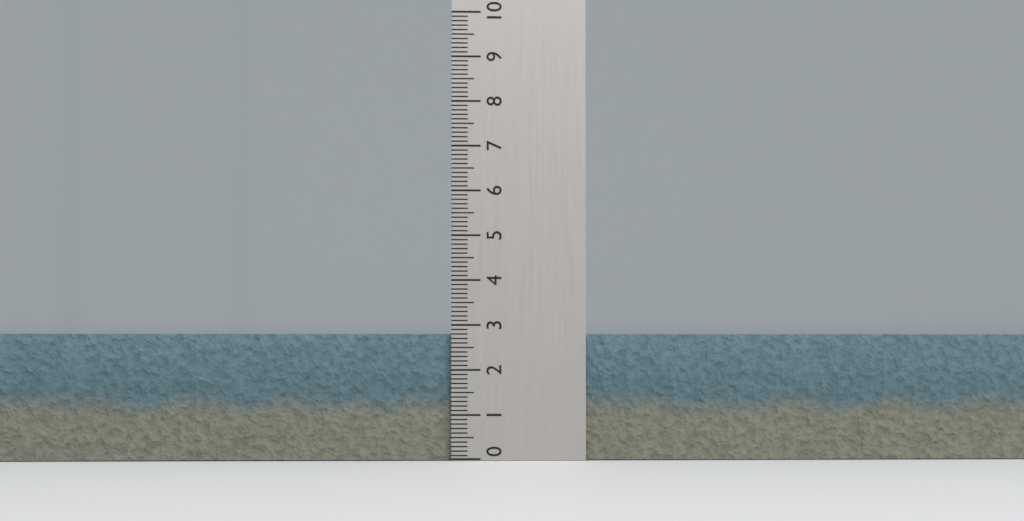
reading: 2.8 (no unit)
